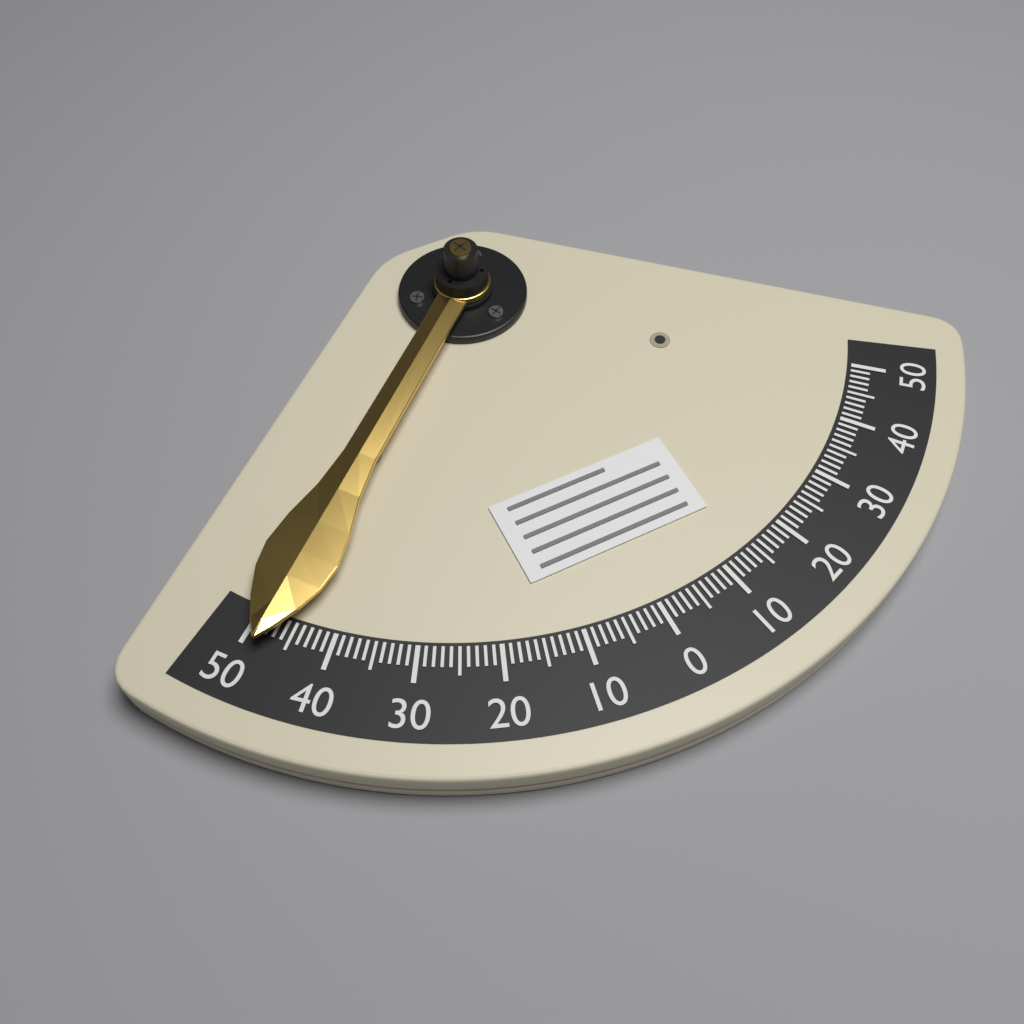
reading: 48 (no unit)
